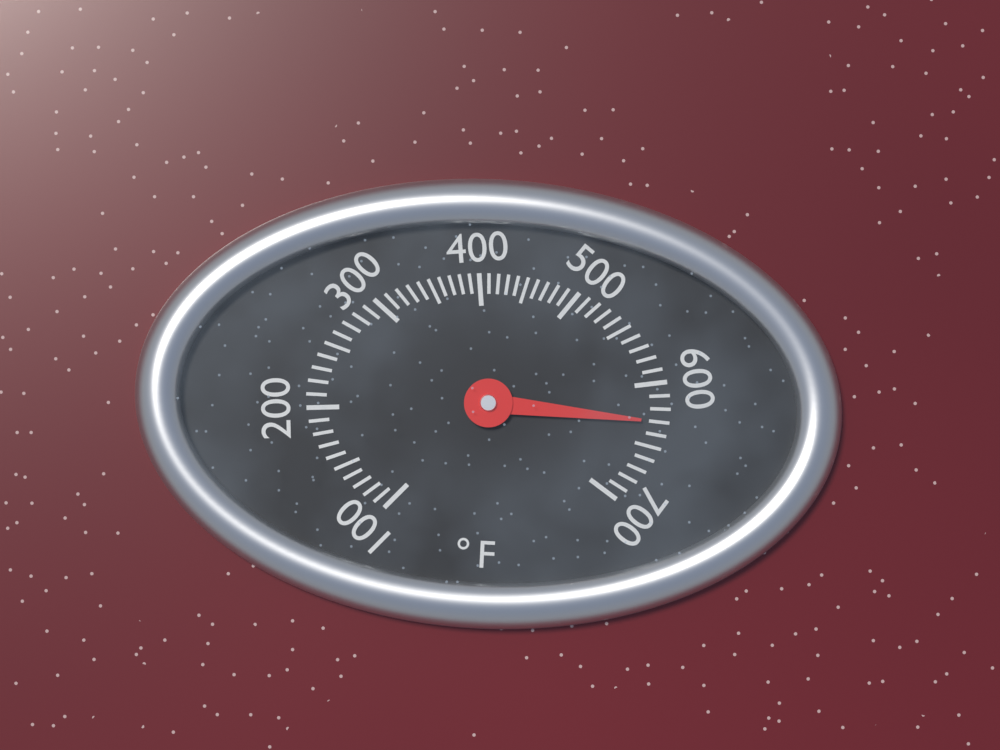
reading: 630 °F
